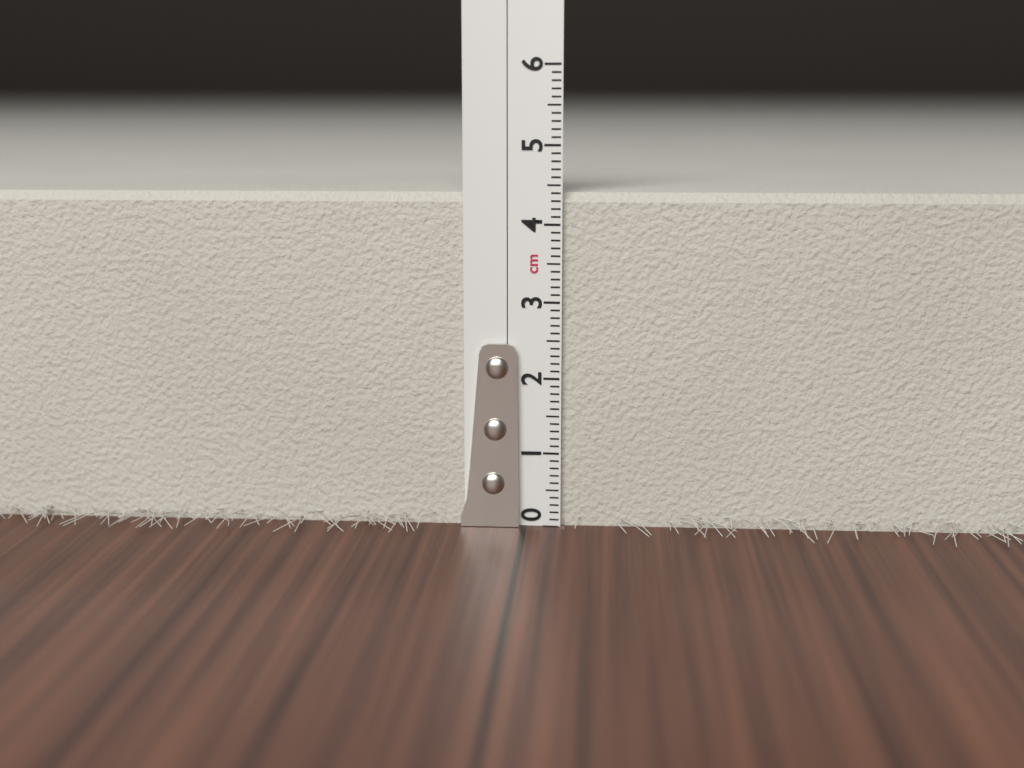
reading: 4.4 cm
